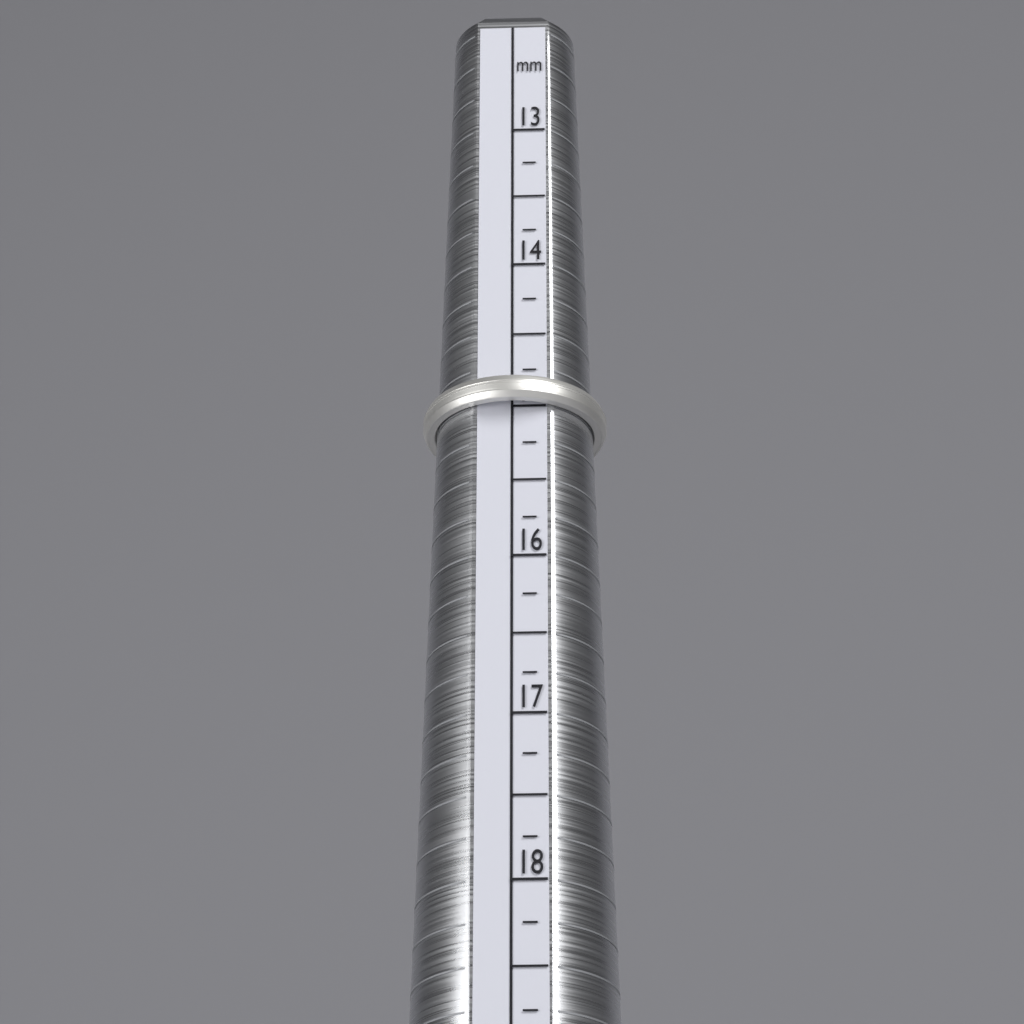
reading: 15.00 mm
